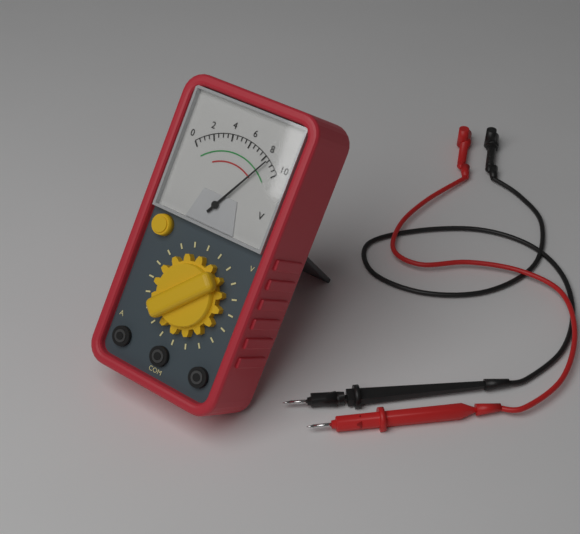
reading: 8.5 V
